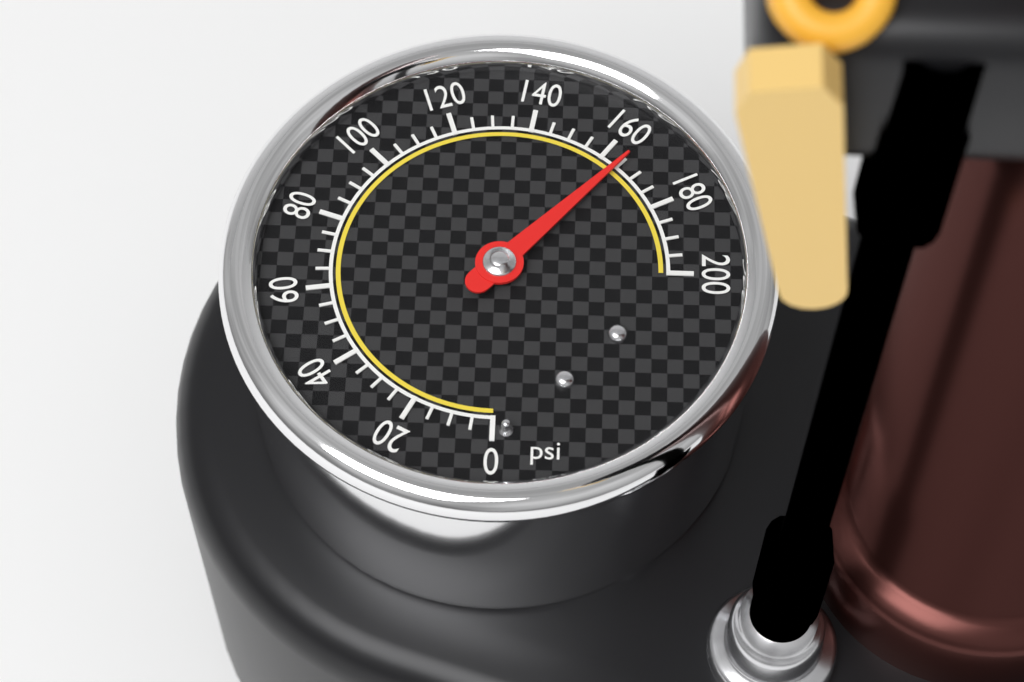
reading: 165 psi
